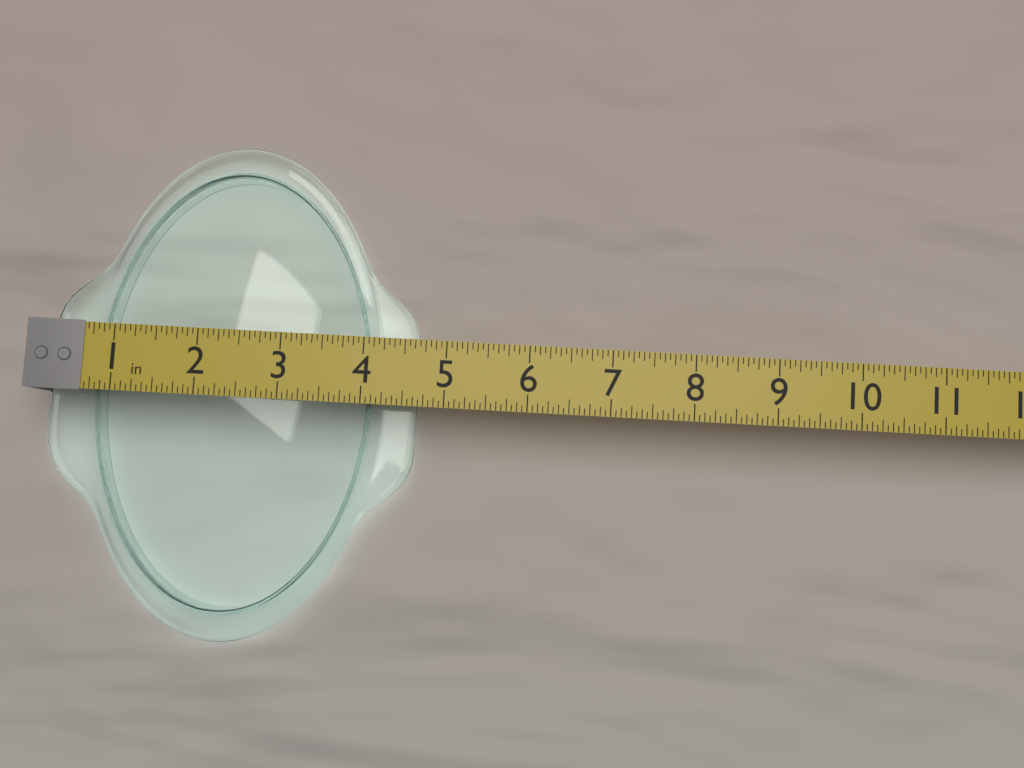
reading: 4.6250 in
